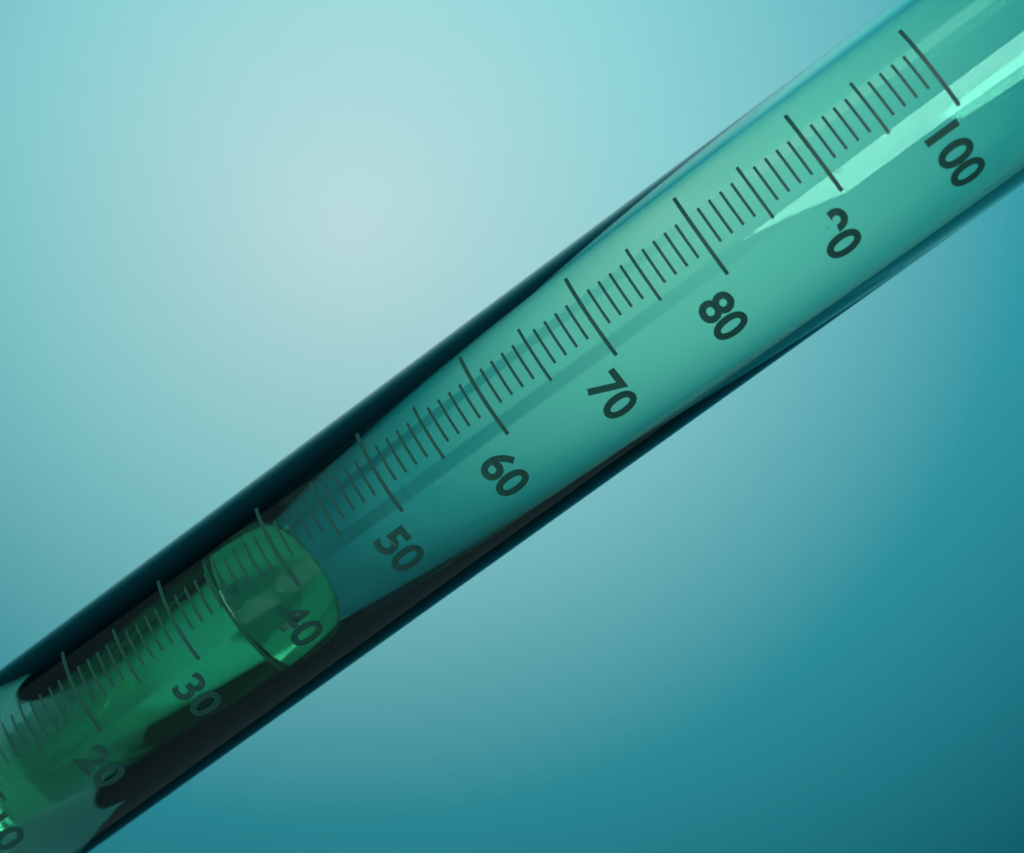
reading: 34 ml
